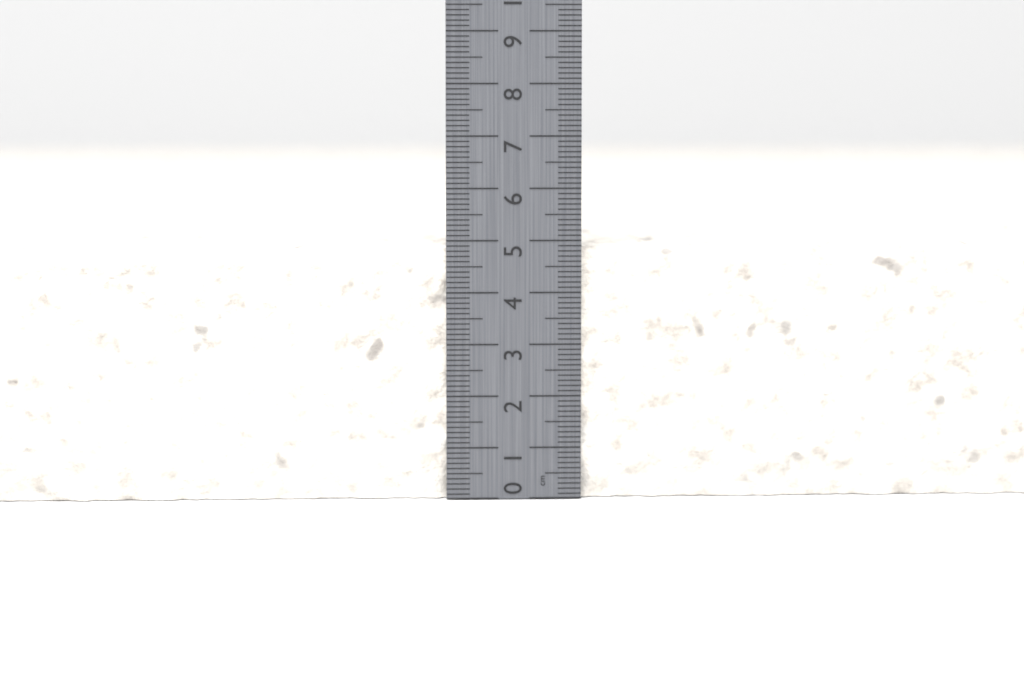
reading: 4.9 cm
